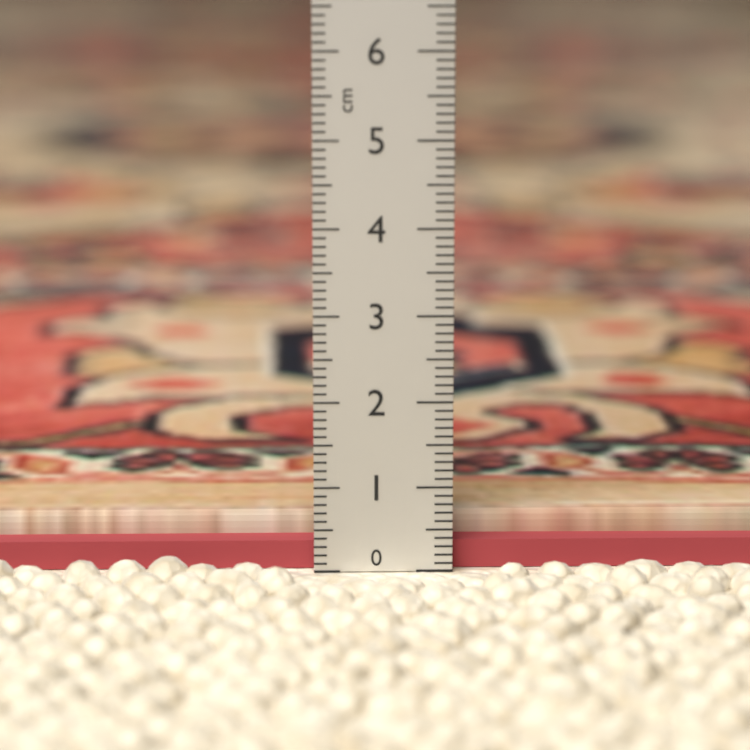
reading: 0.6 cm
